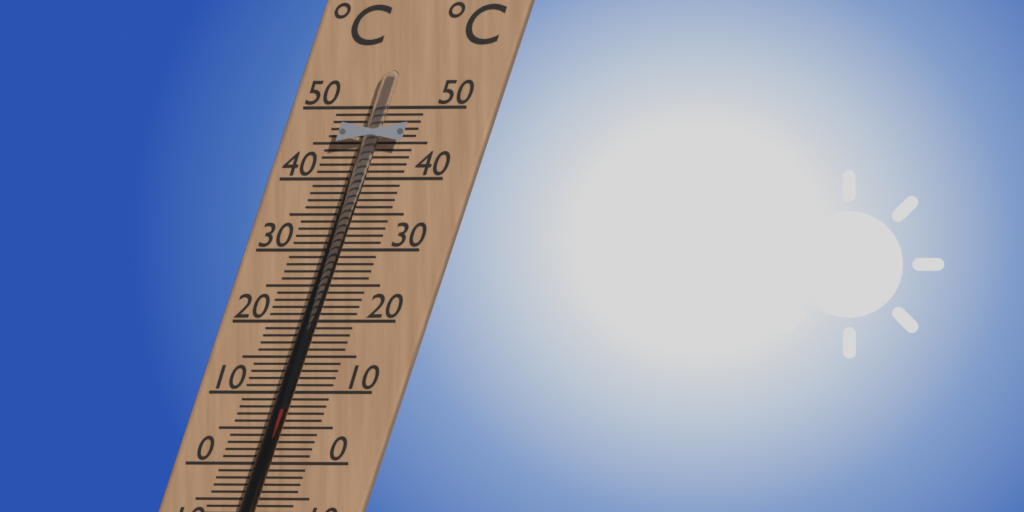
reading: 8 °C
